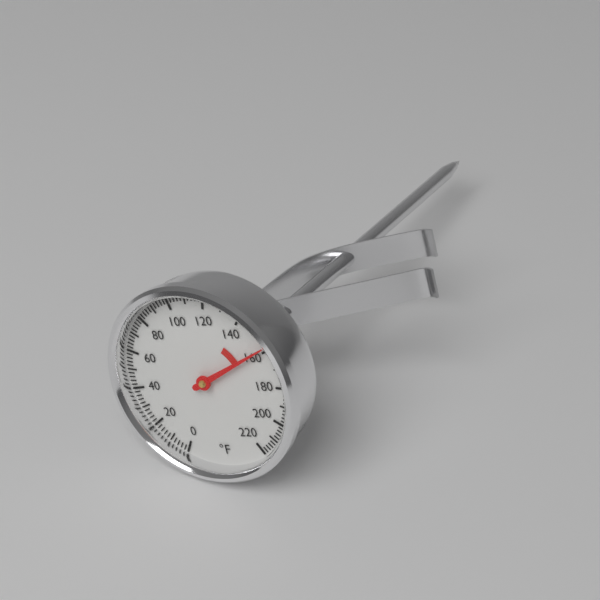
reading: 158 °F
